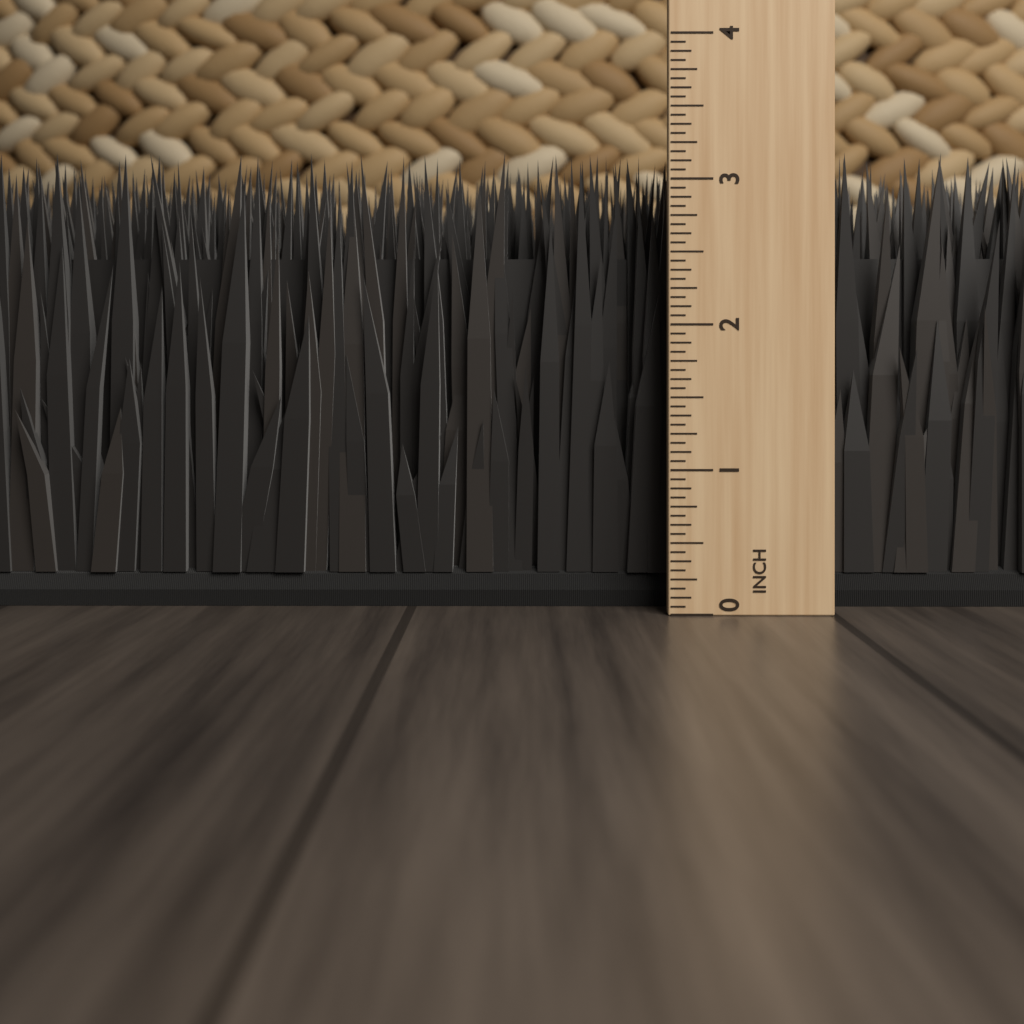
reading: 3.2500 in
